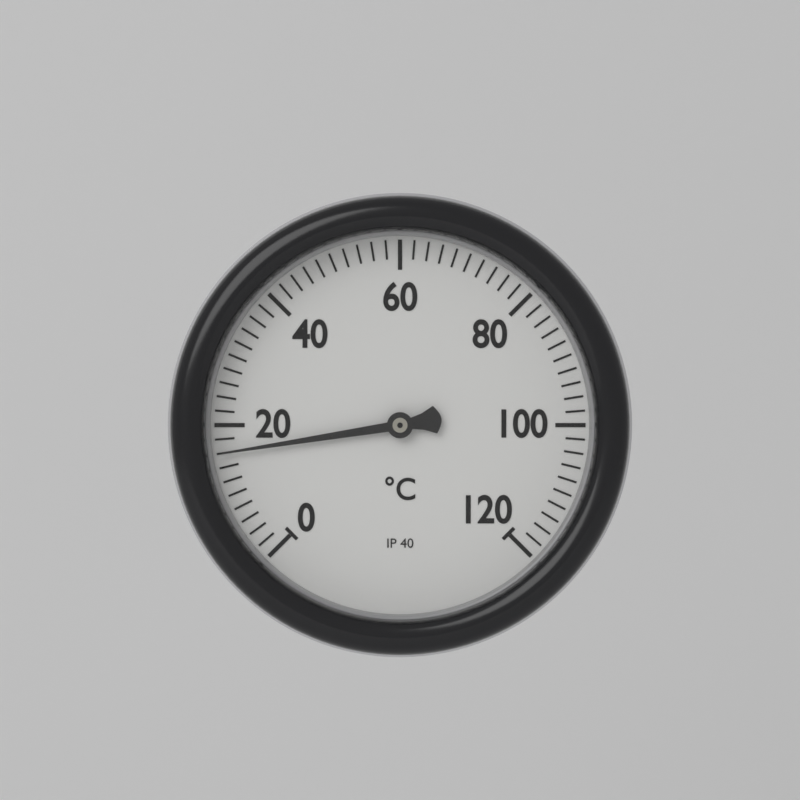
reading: 16 °C
